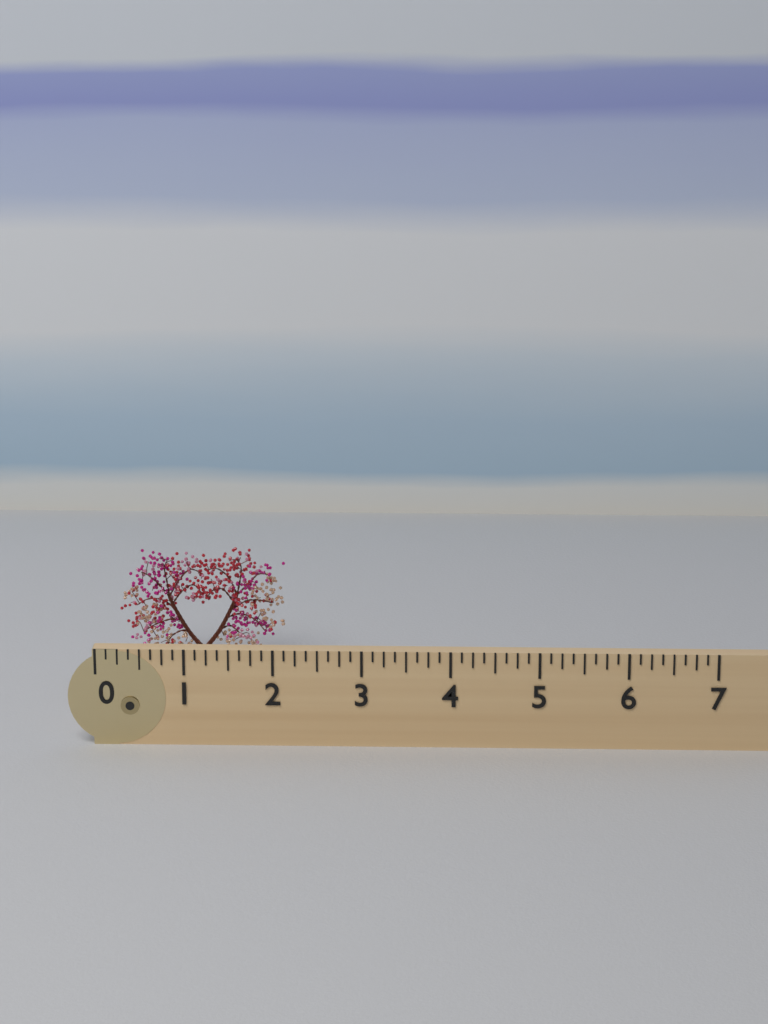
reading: 2.000 (no unit)
